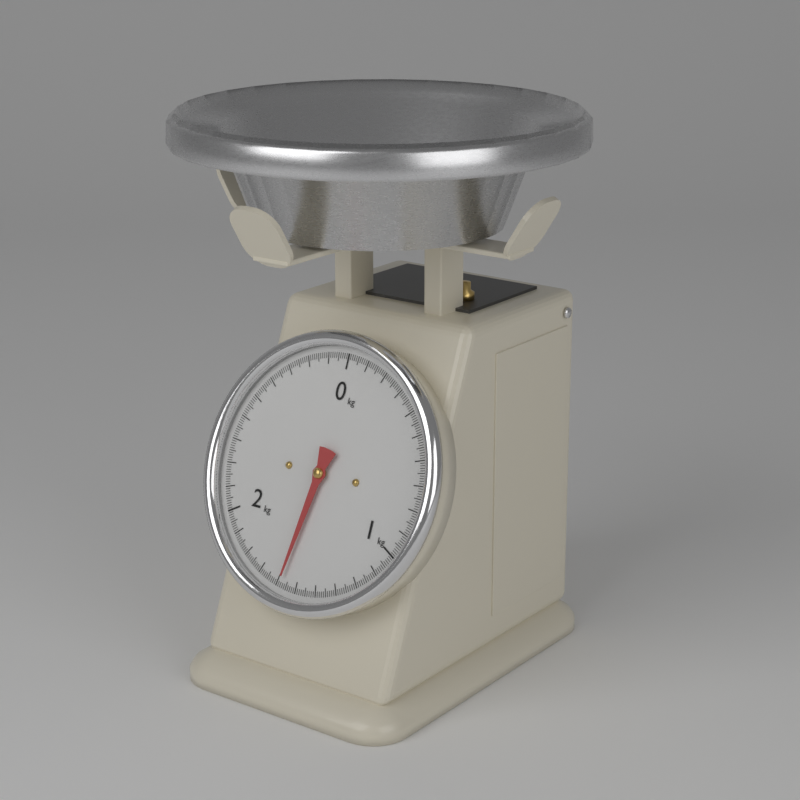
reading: 1.58 kg
